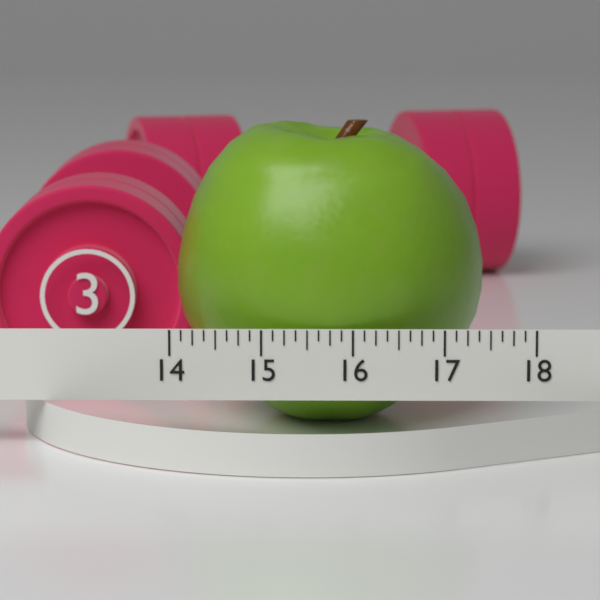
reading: 17.500 (no unit)
